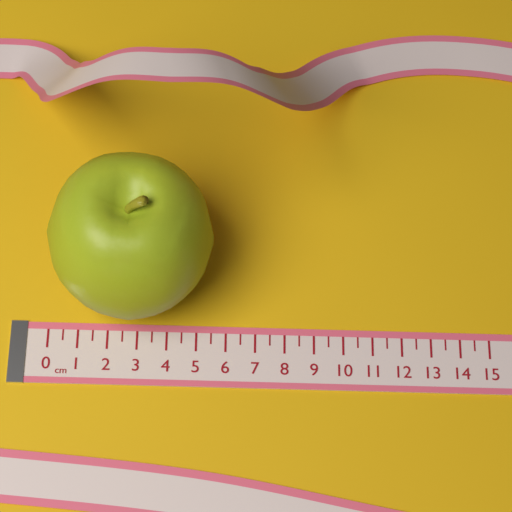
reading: 5.5 cm
